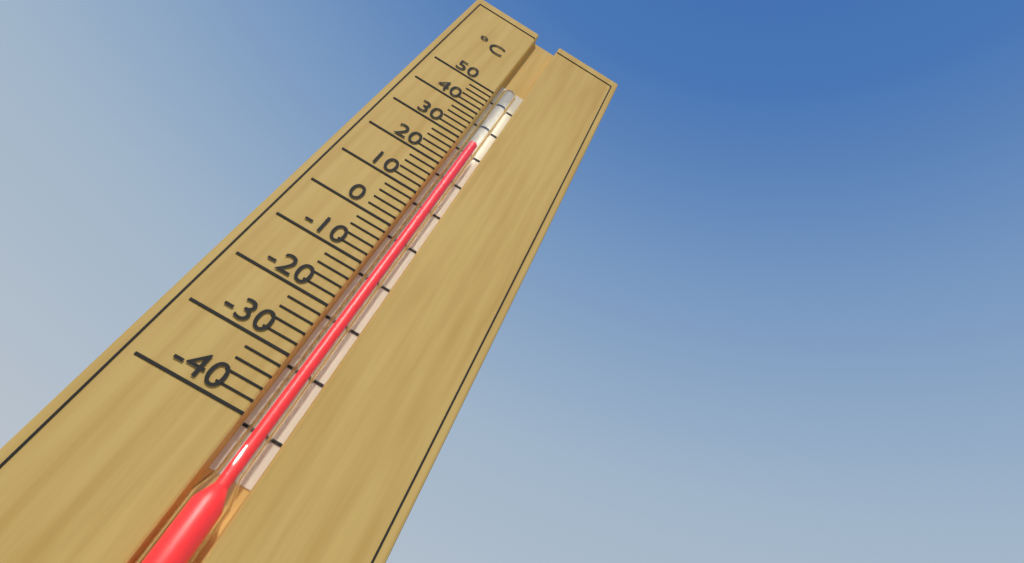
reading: 30 °C
